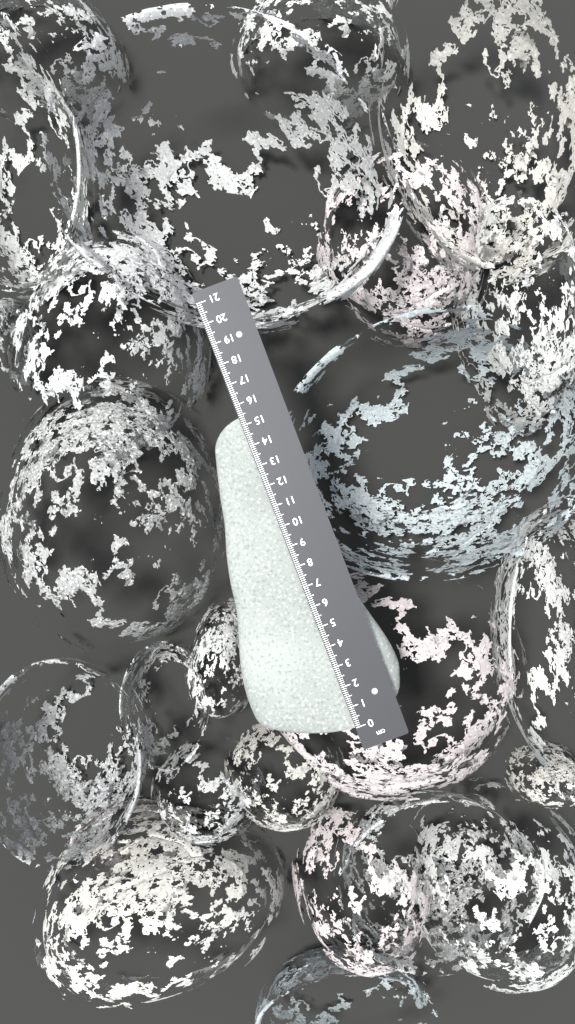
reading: 15.4 cm
